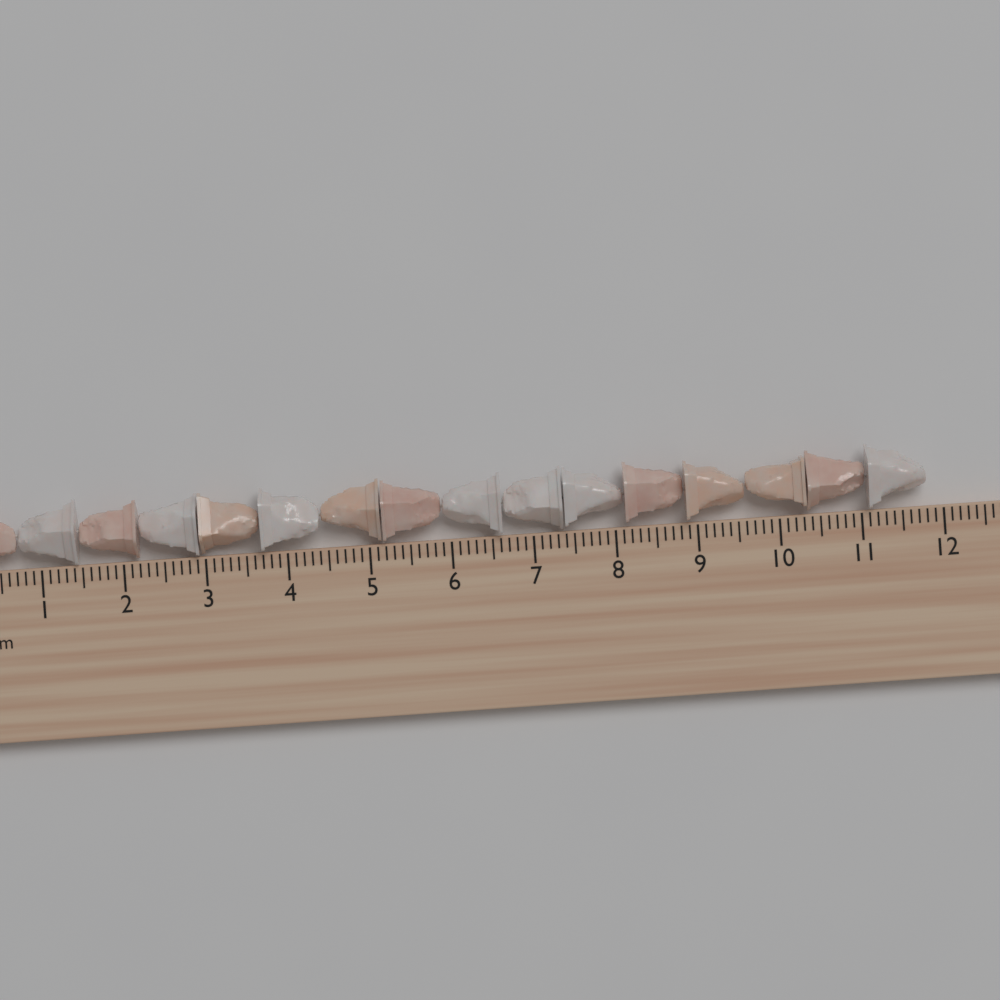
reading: 11.8 cm
